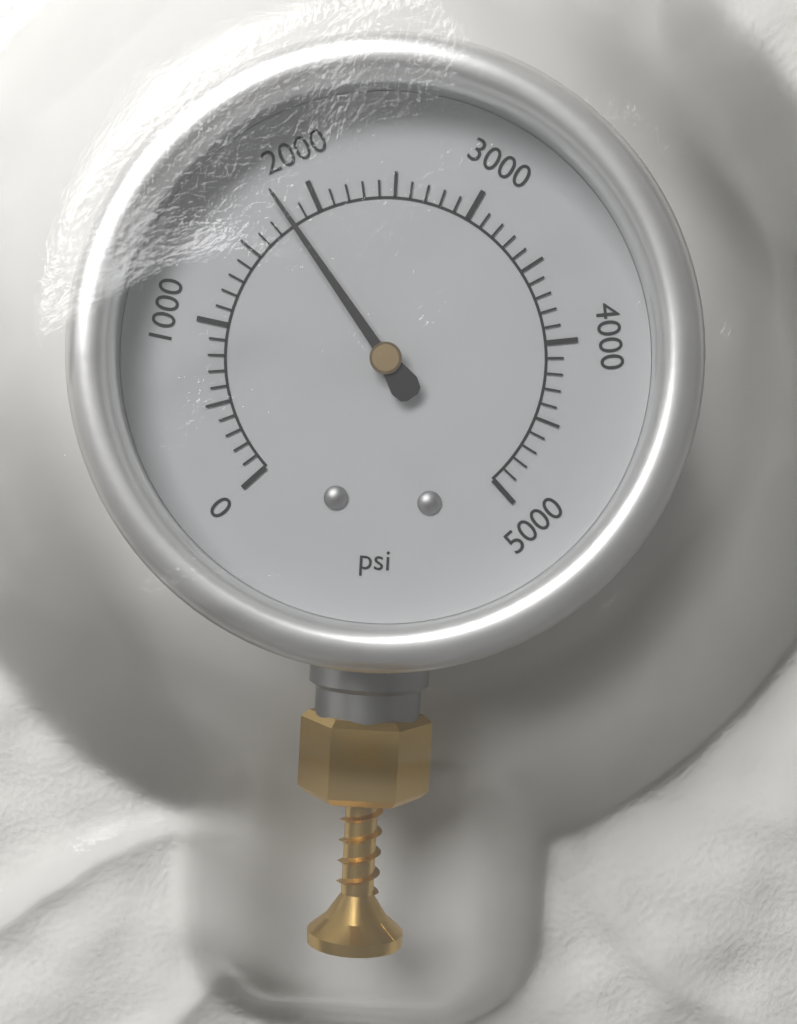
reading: 1800 psi
